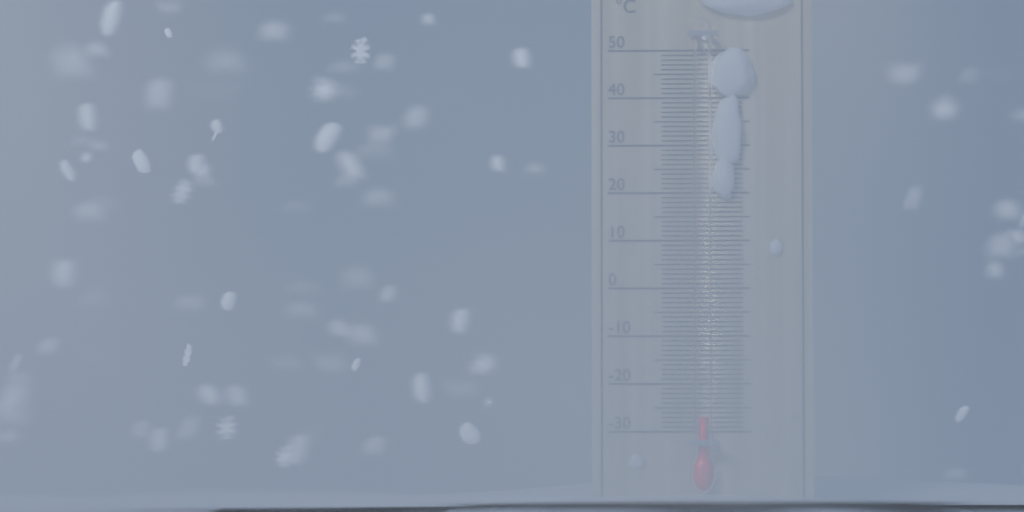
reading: -27 °C
